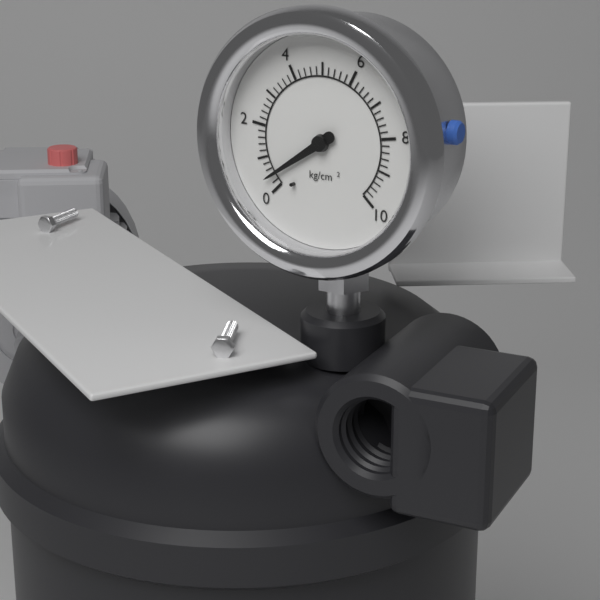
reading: 0.4 kg/cm²
